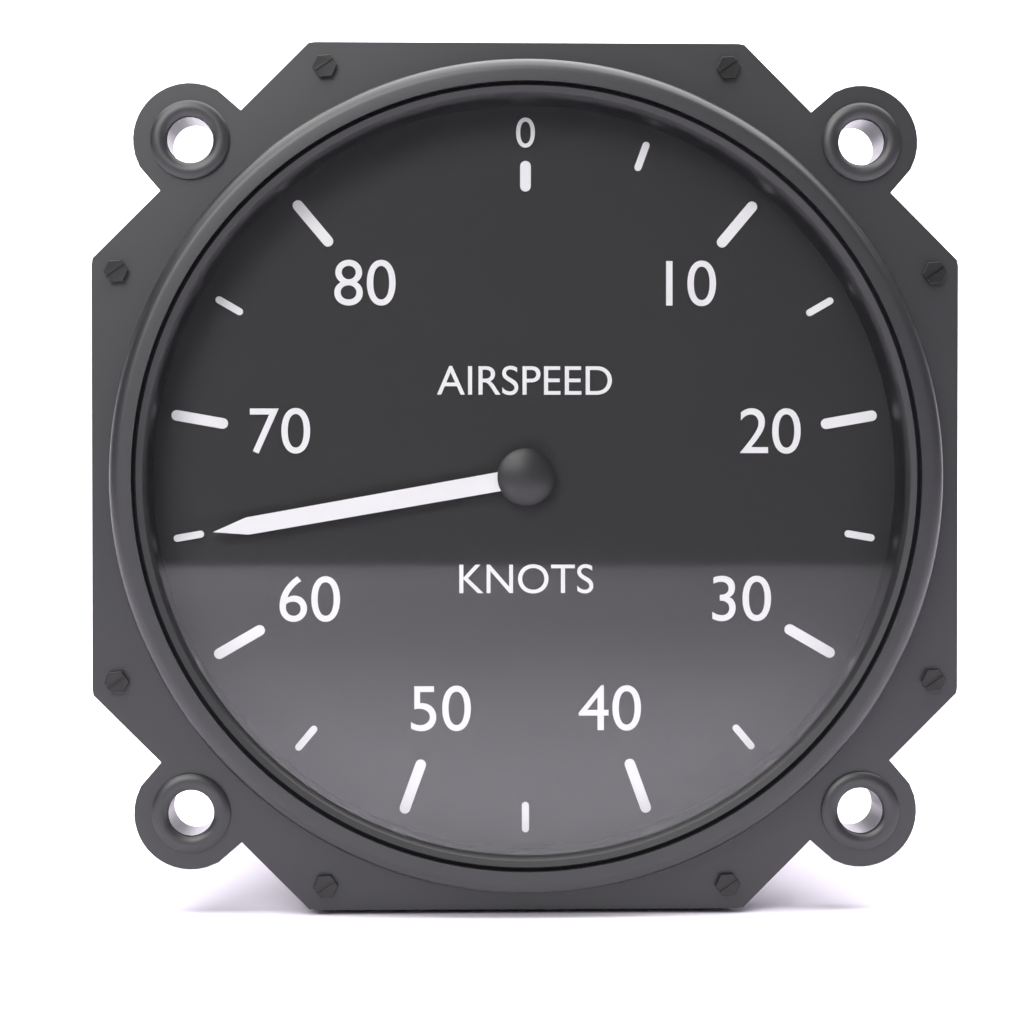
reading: 65 knots
